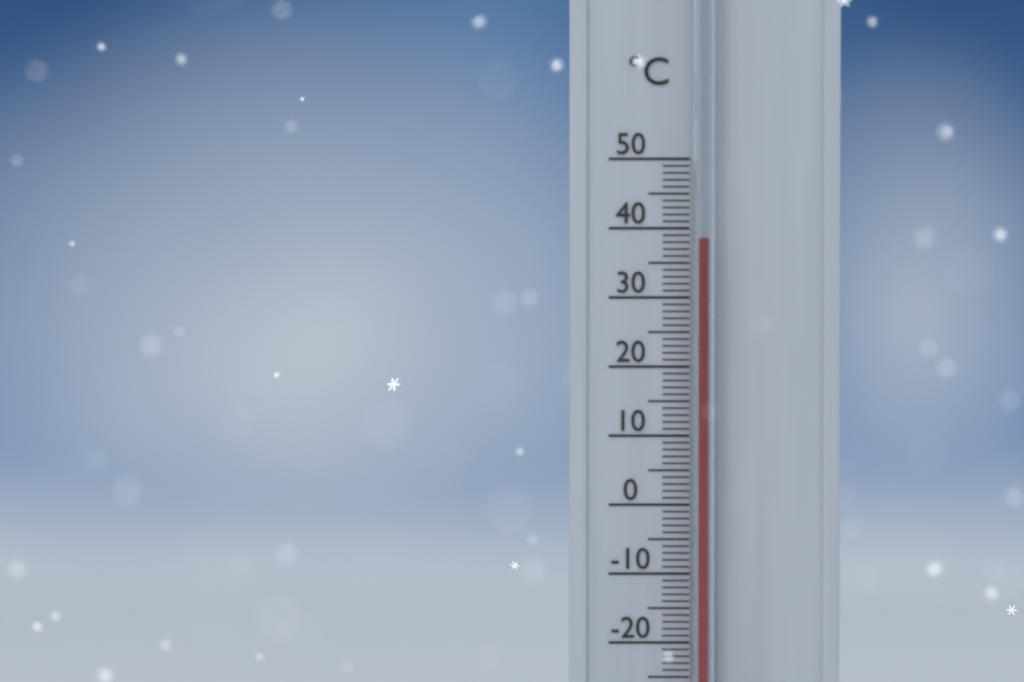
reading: 38 °C
